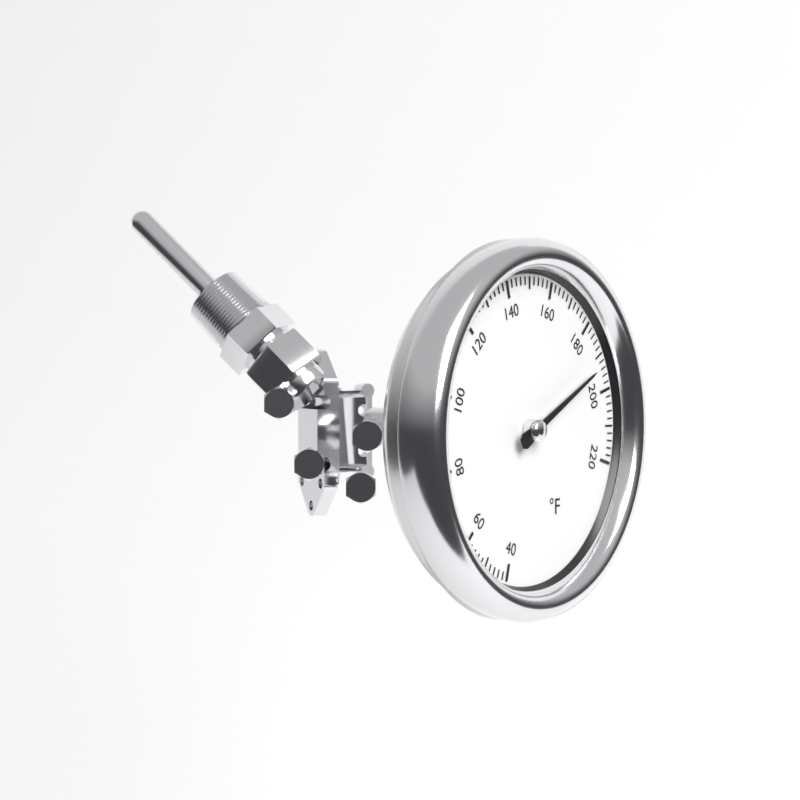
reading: 192 °F
